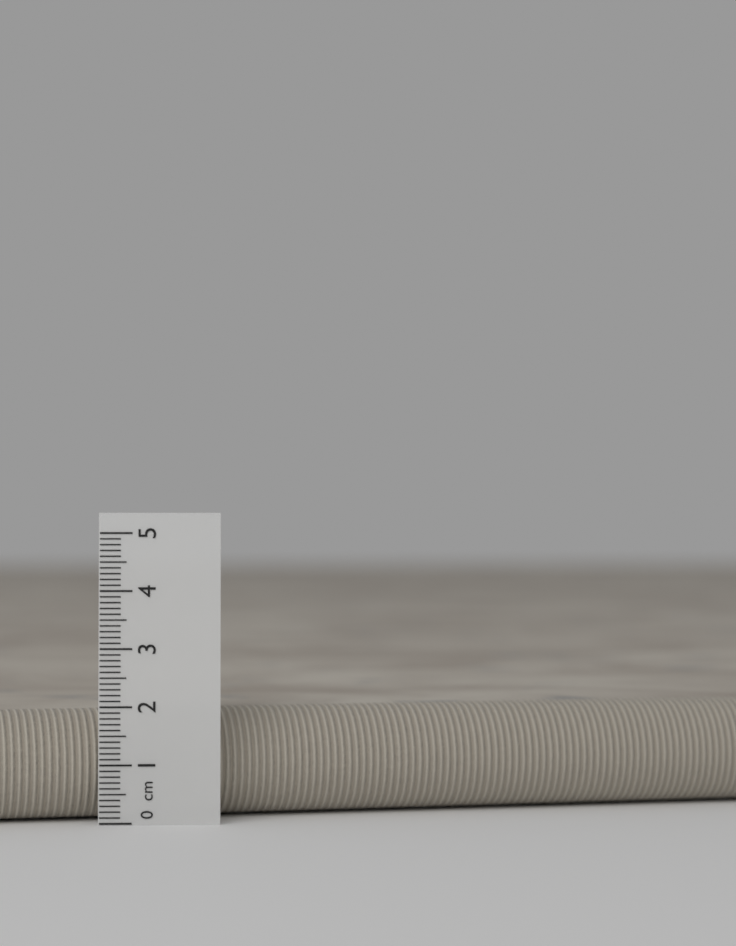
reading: 1.9 cm
